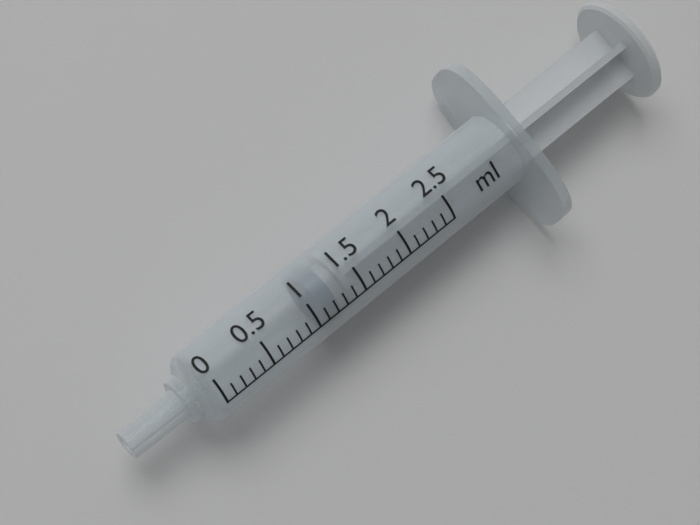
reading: 1.1 ml
